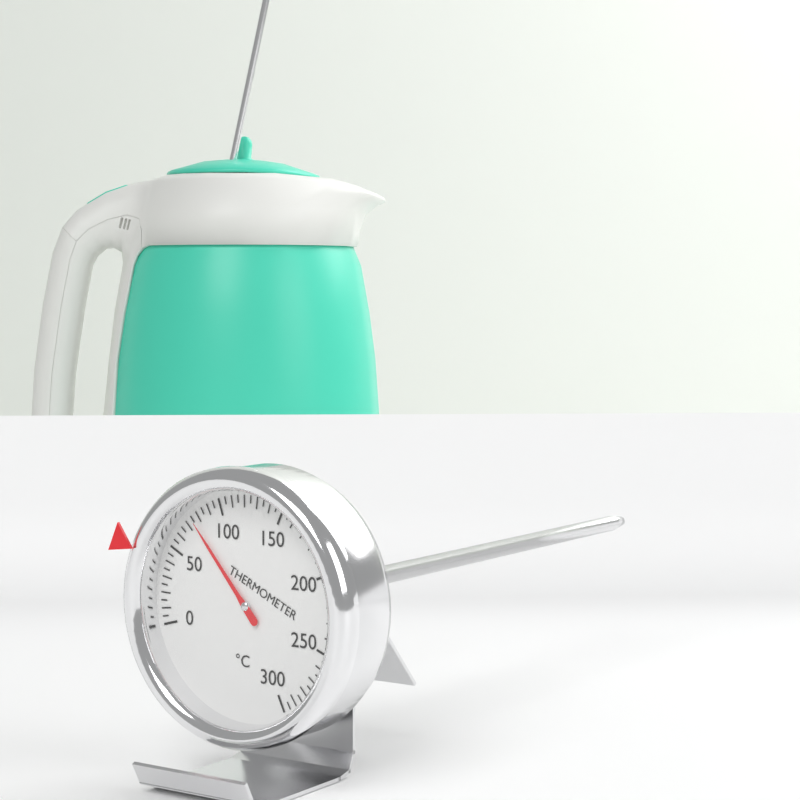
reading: 75 °C
